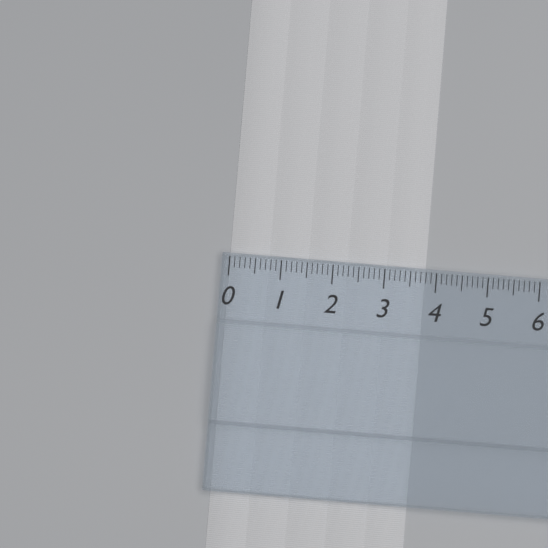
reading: 3.8 (no unit)
